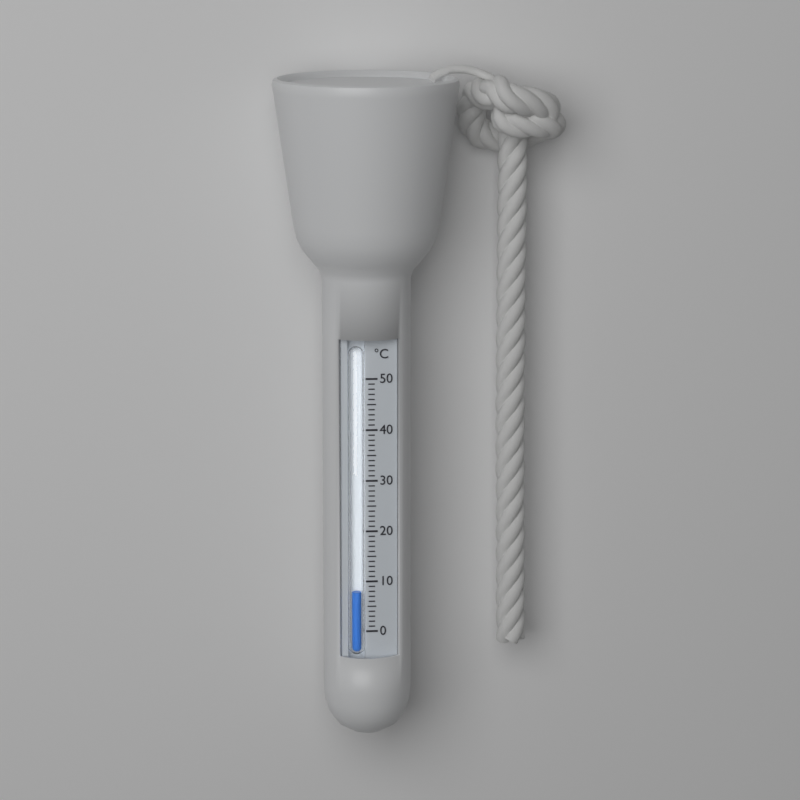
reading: 8 °C
